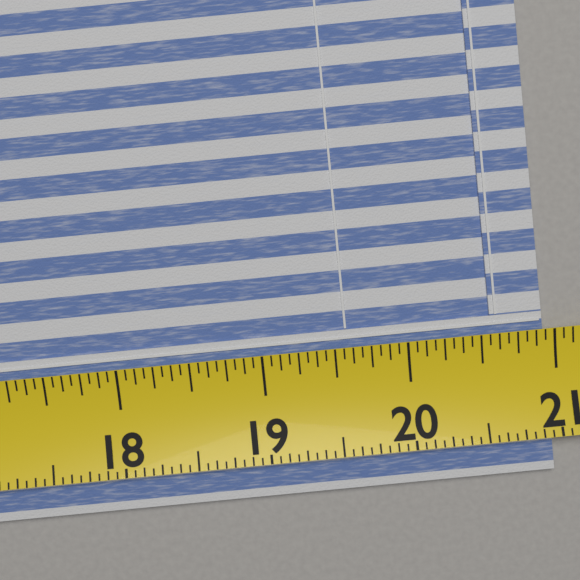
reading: 20.9375 (no unit)
